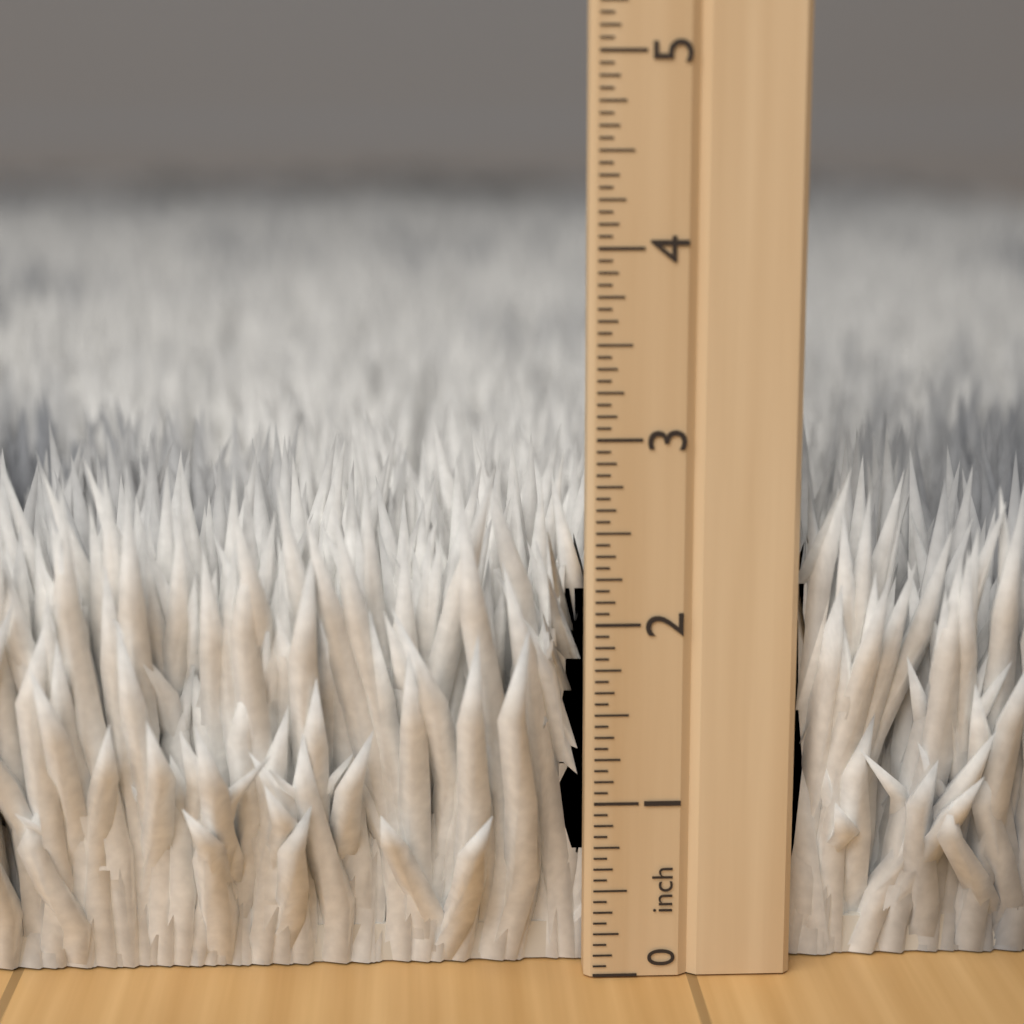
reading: 2.9375 inch
